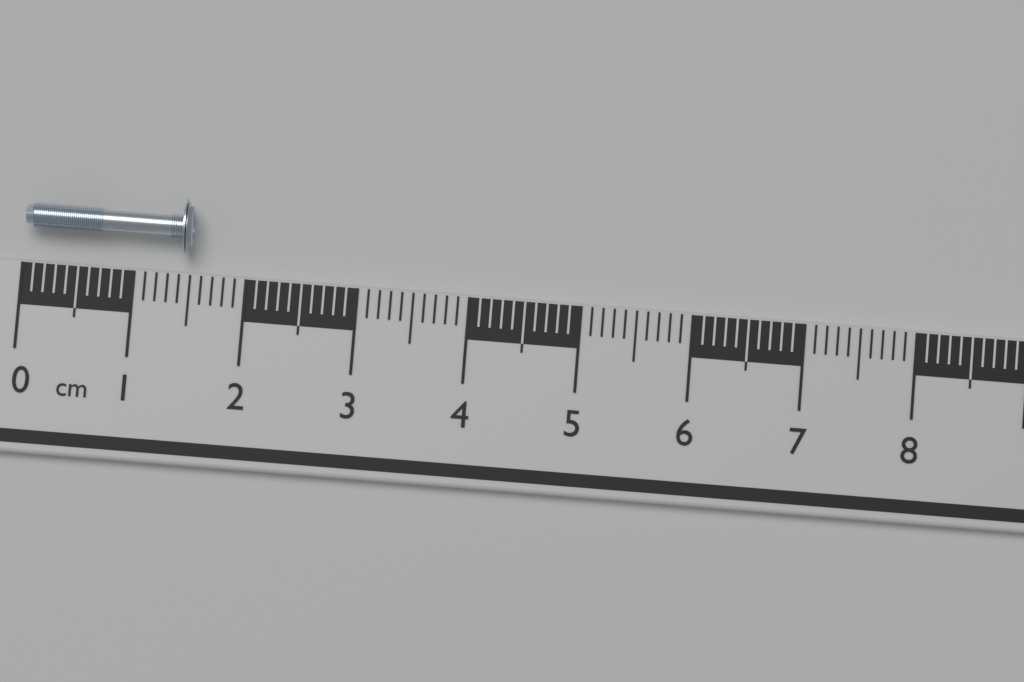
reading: 1.5 cm
